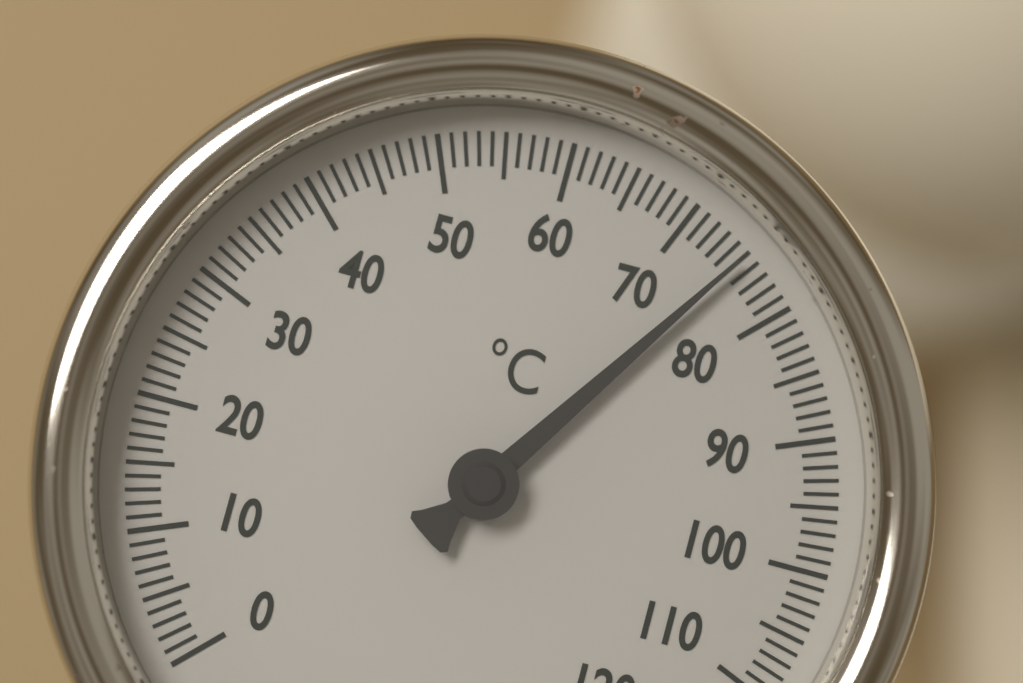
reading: 75 °C
